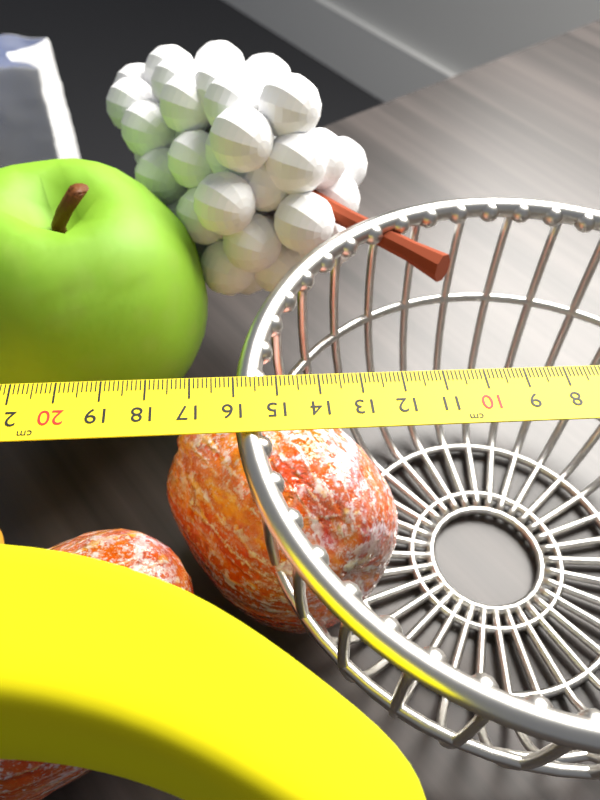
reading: 16.0 cm
